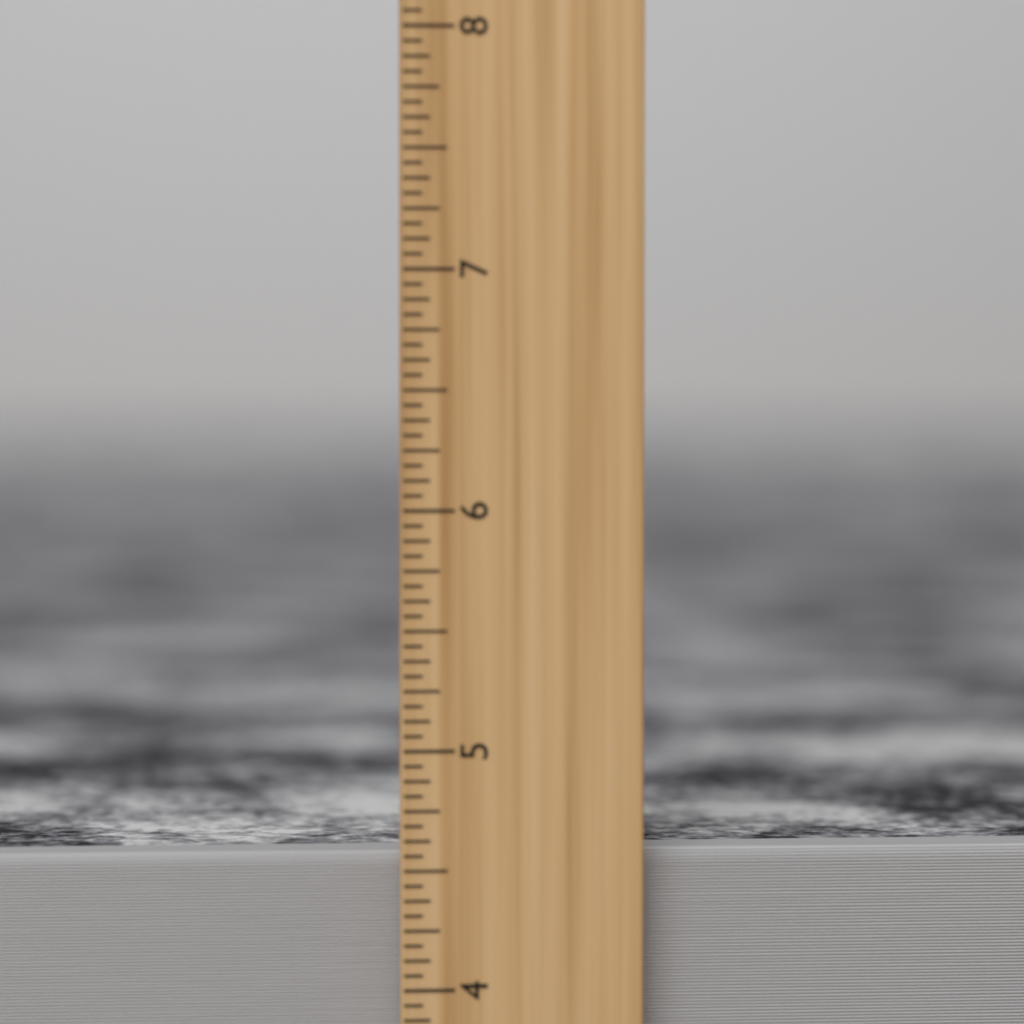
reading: 4.5625 inch
